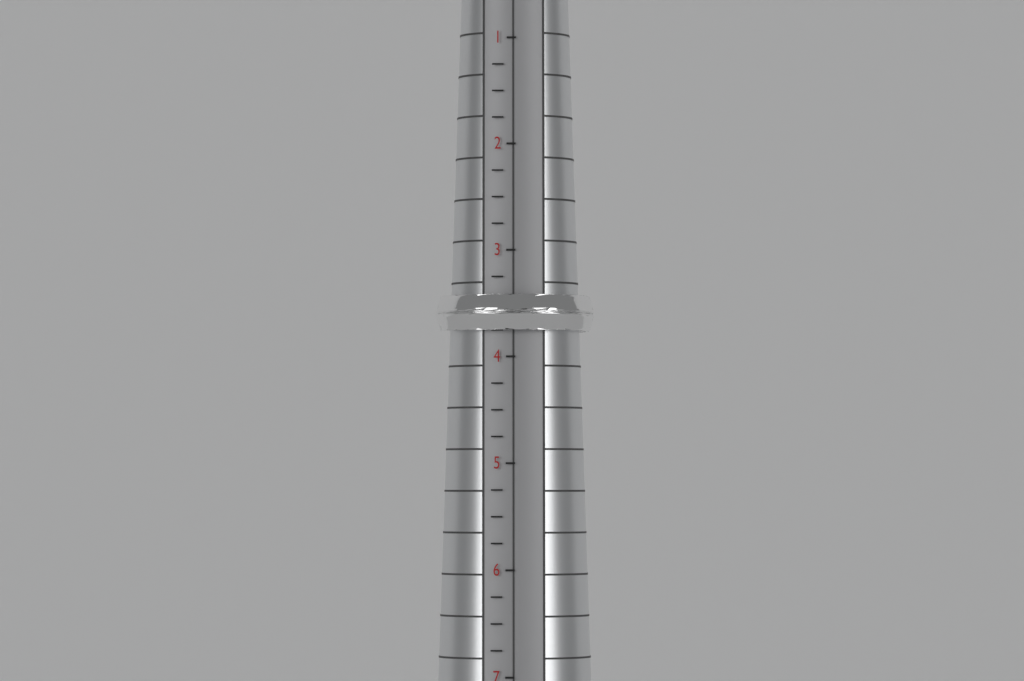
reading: 3.75 (no unit)
